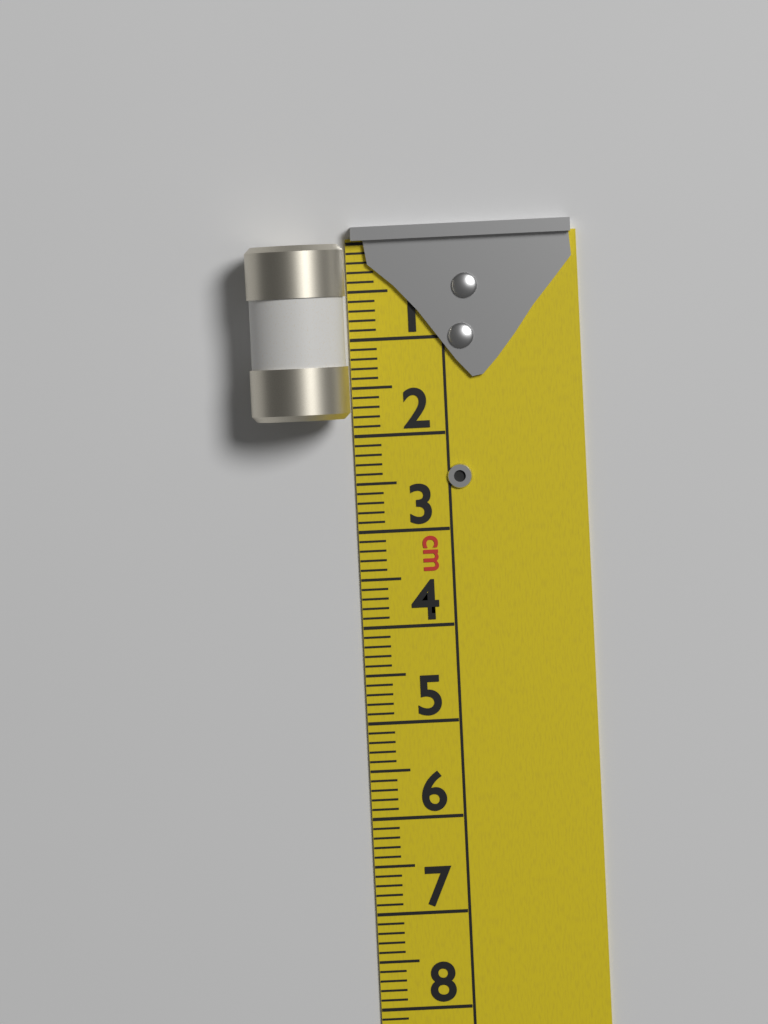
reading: 1.8 cm
